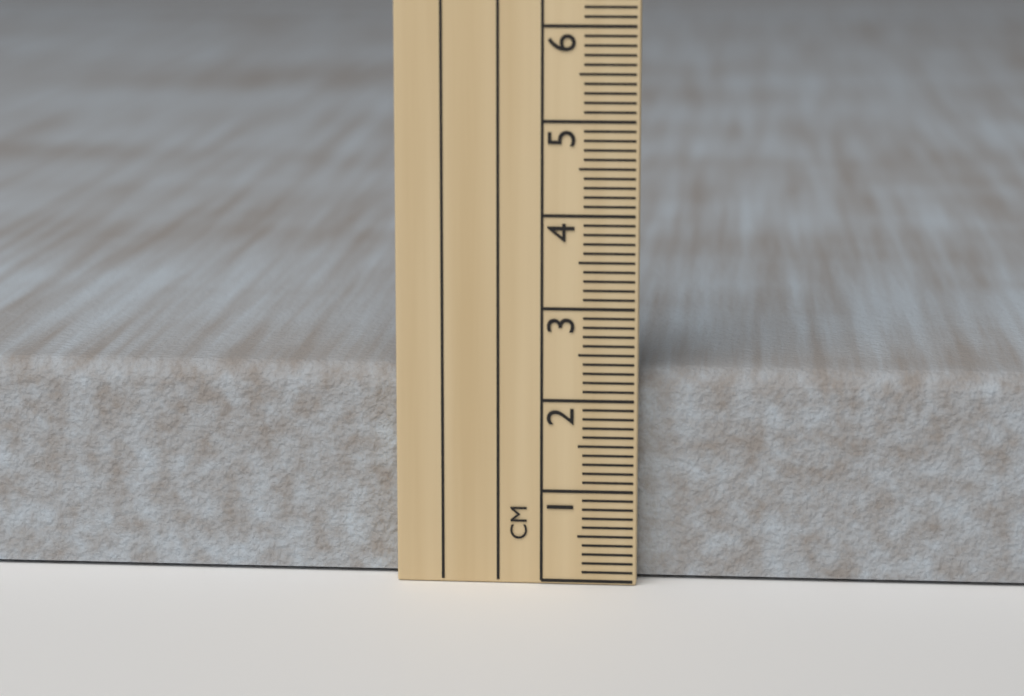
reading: 2.3 cm
